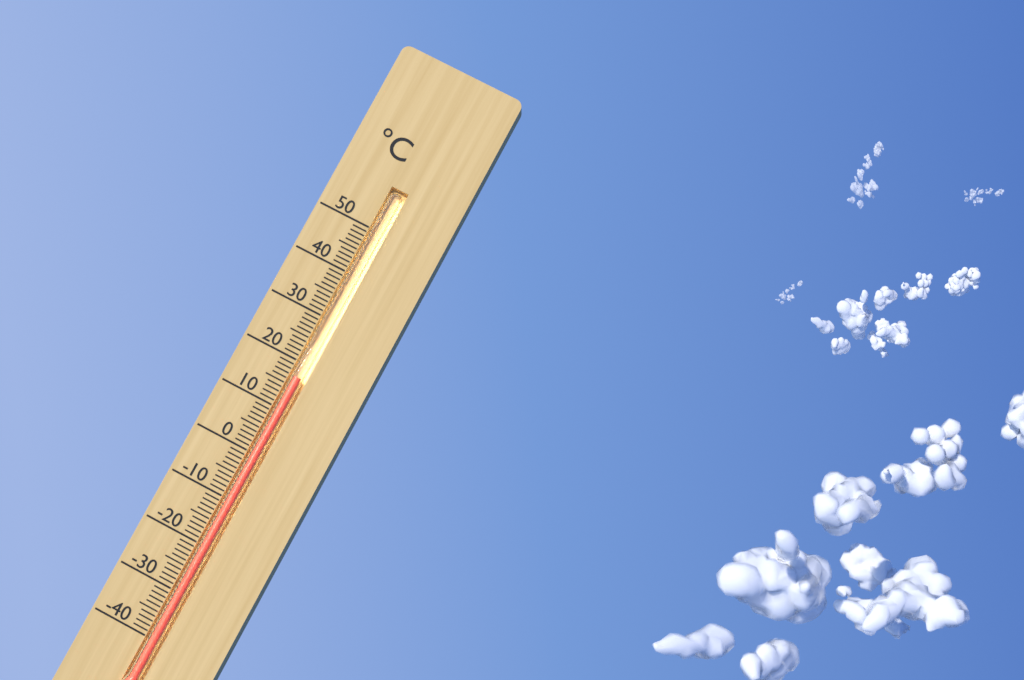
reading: 17 °C
